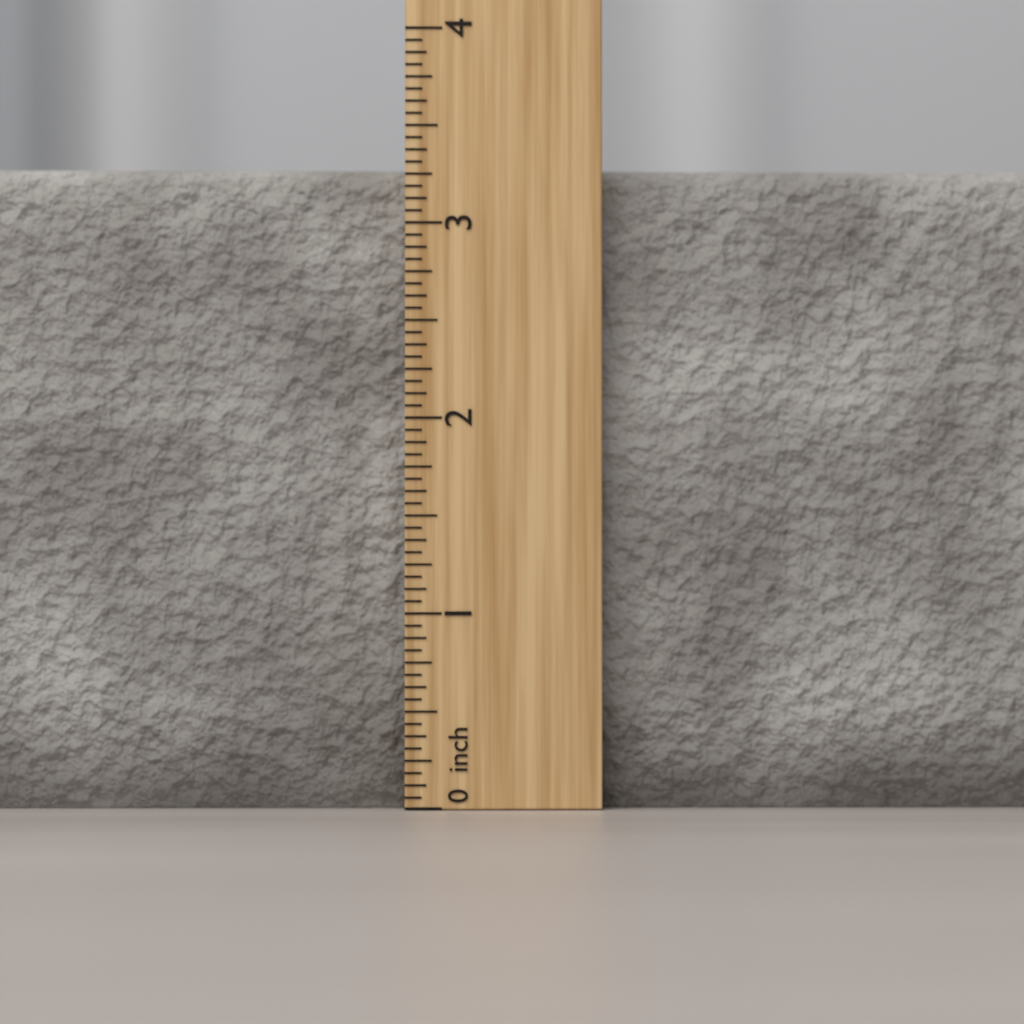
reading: 3.3125 inch
